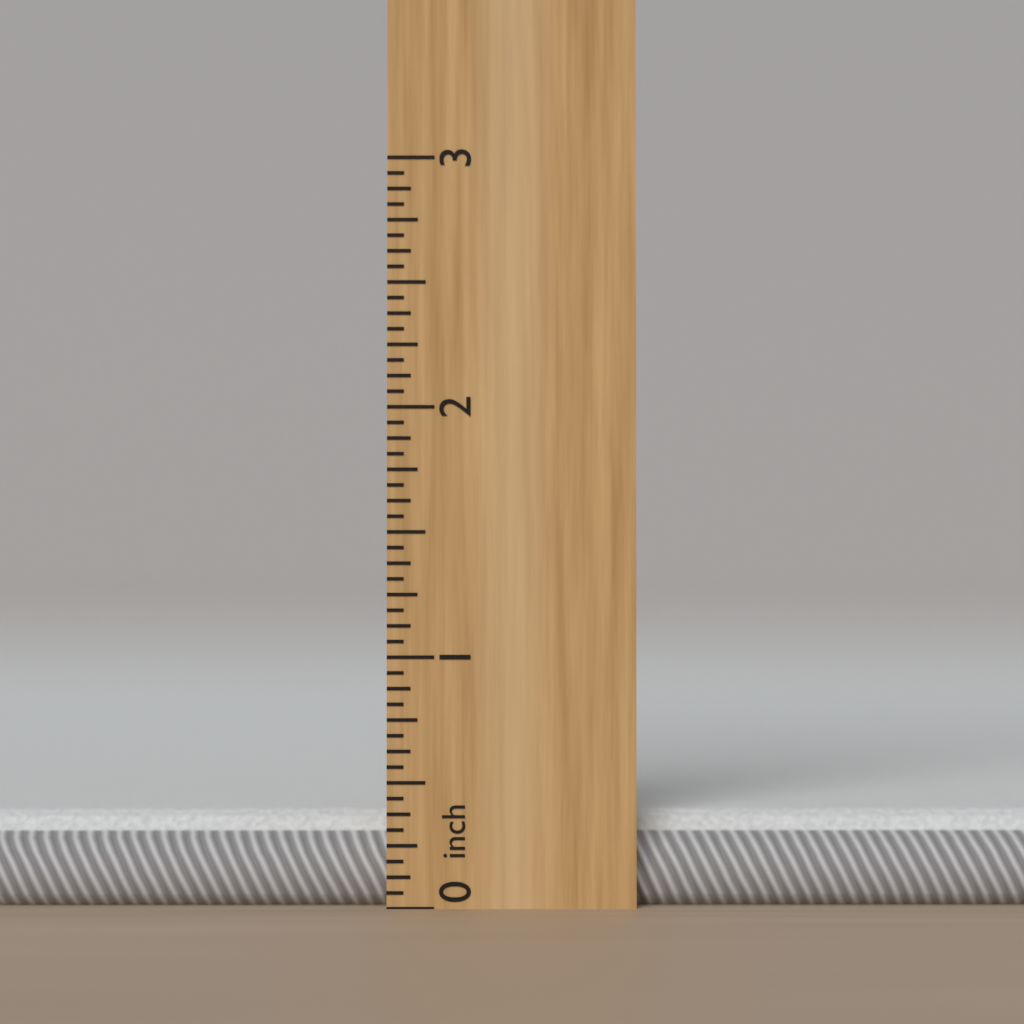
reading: 0.3750 inch
